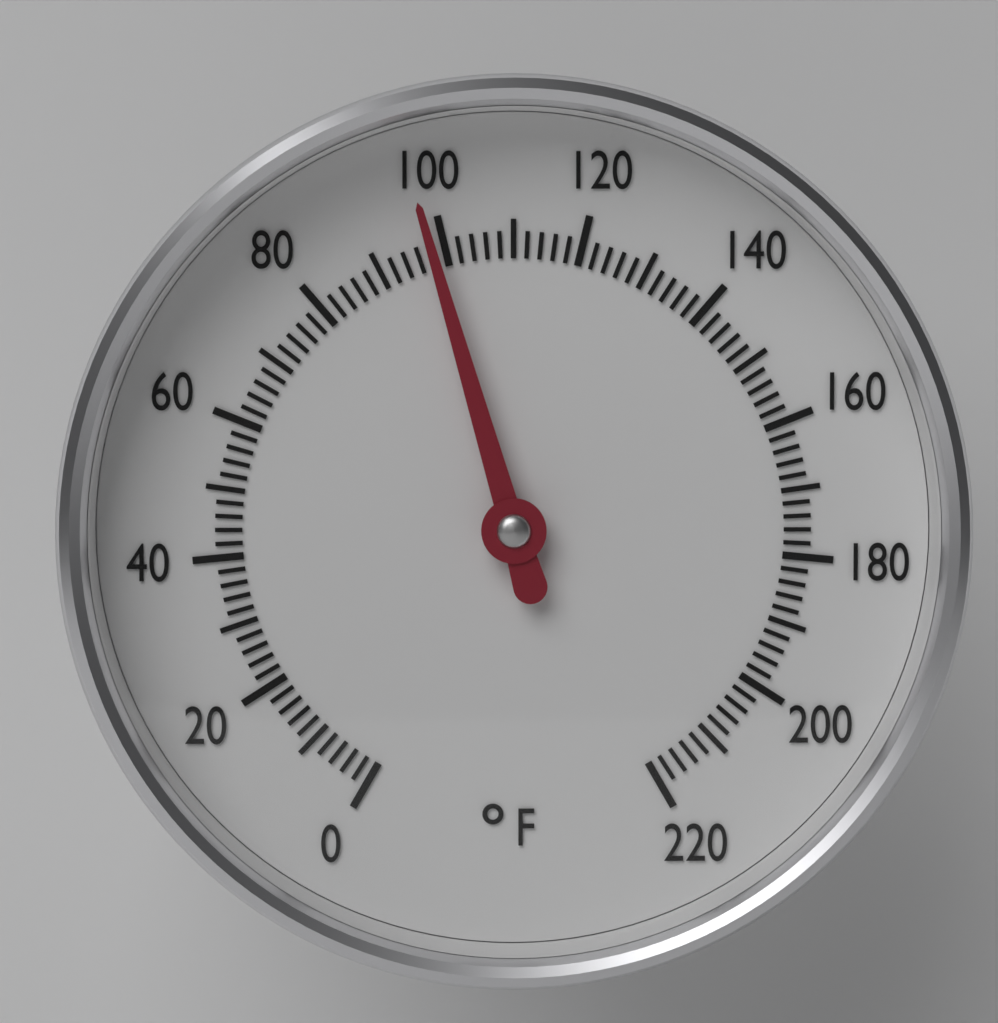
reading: 98 °F
